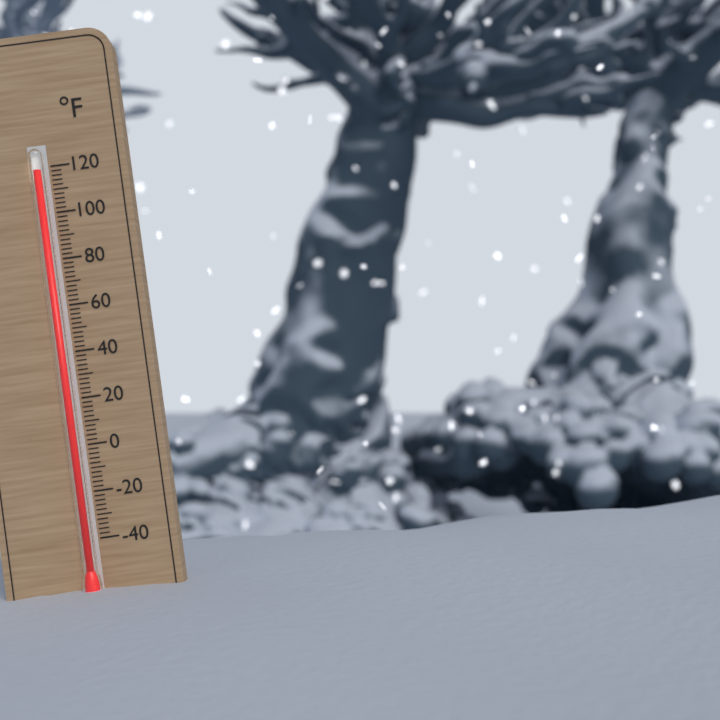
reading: 118 °F
